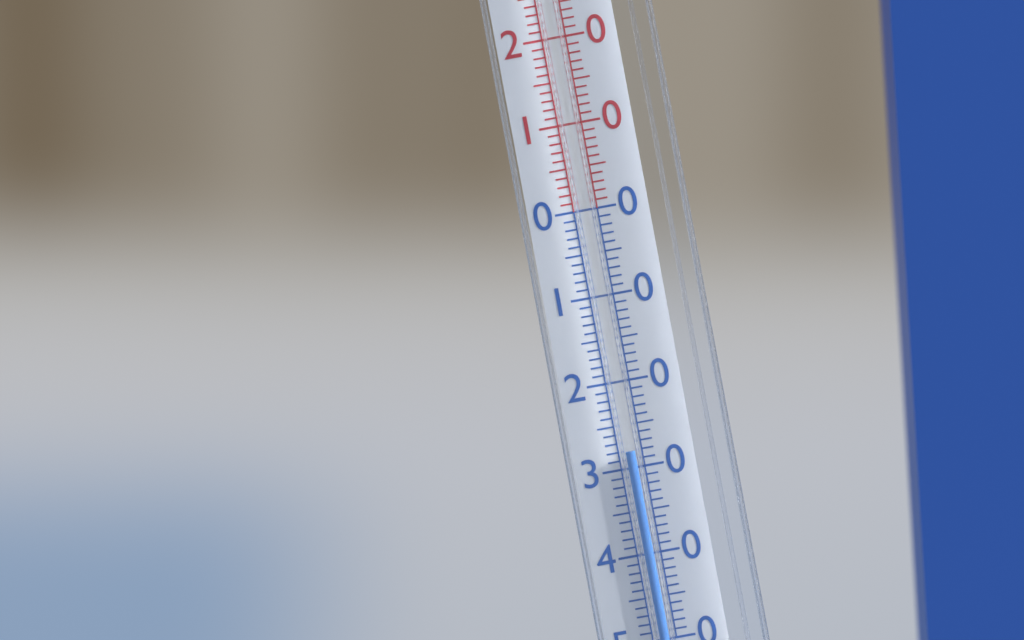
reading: -28 °C
